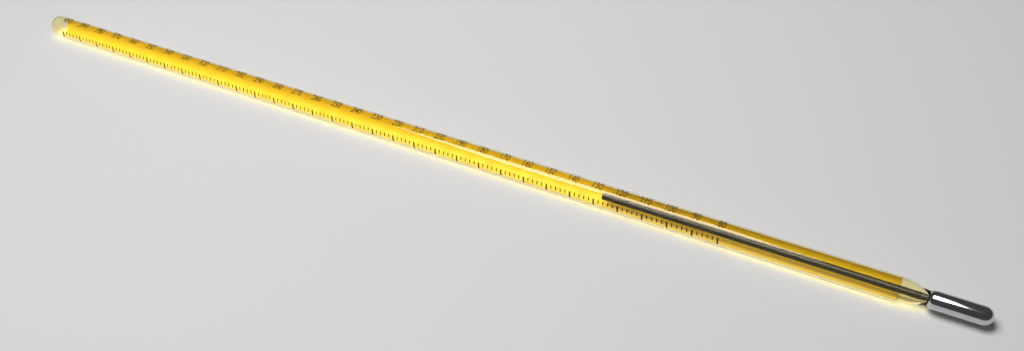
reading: 128 (no unit)
